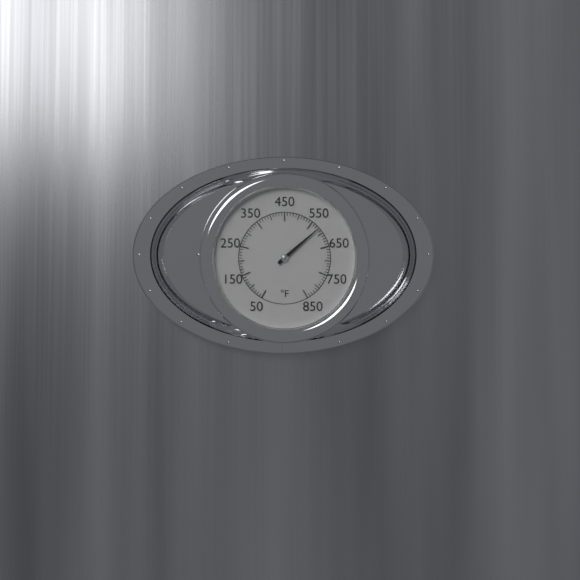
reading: 580 °F
